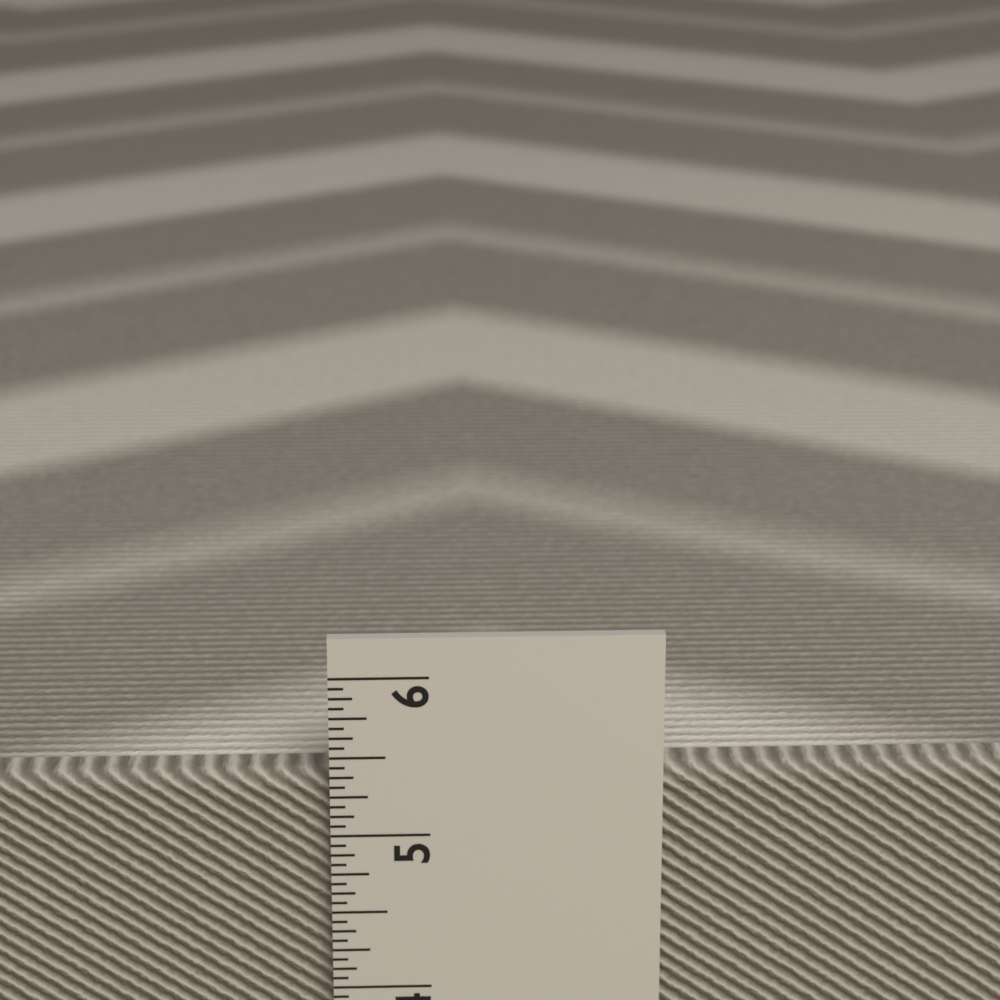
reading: 5.3750 in
